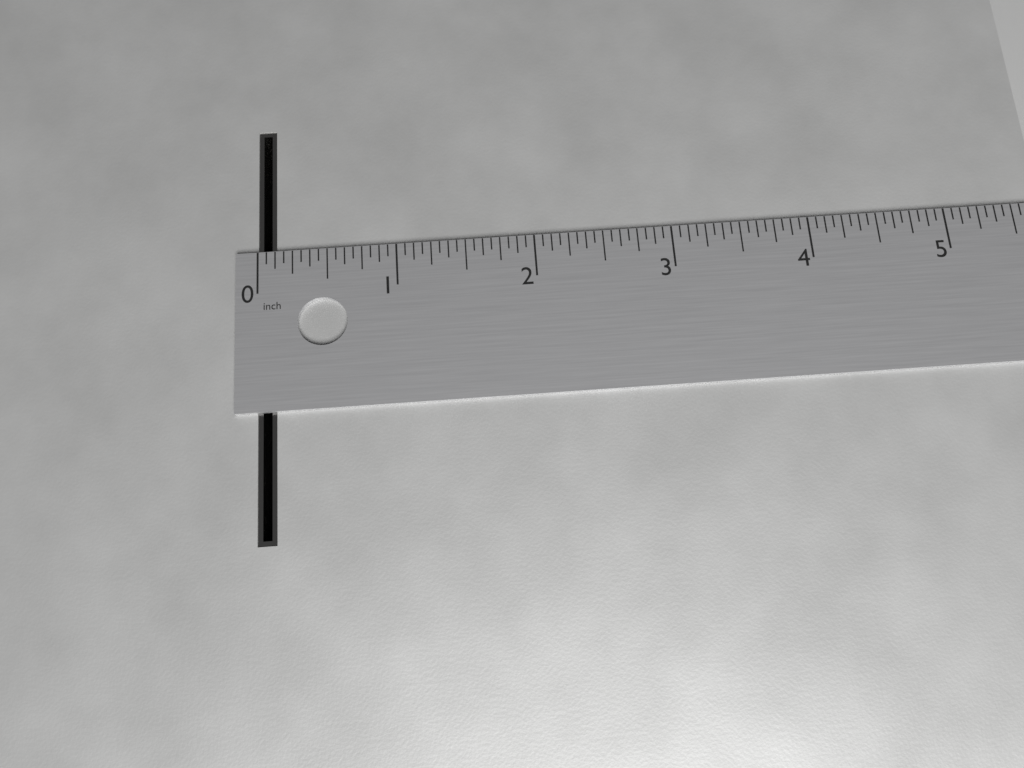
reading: 0.1250 in
